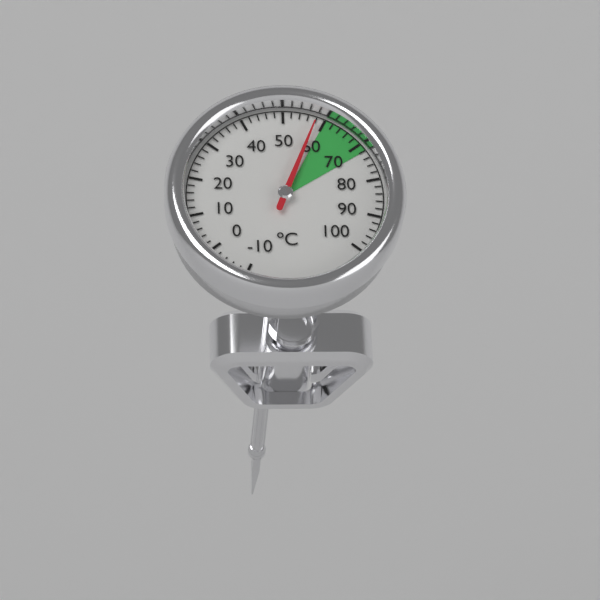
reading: 58 °C
